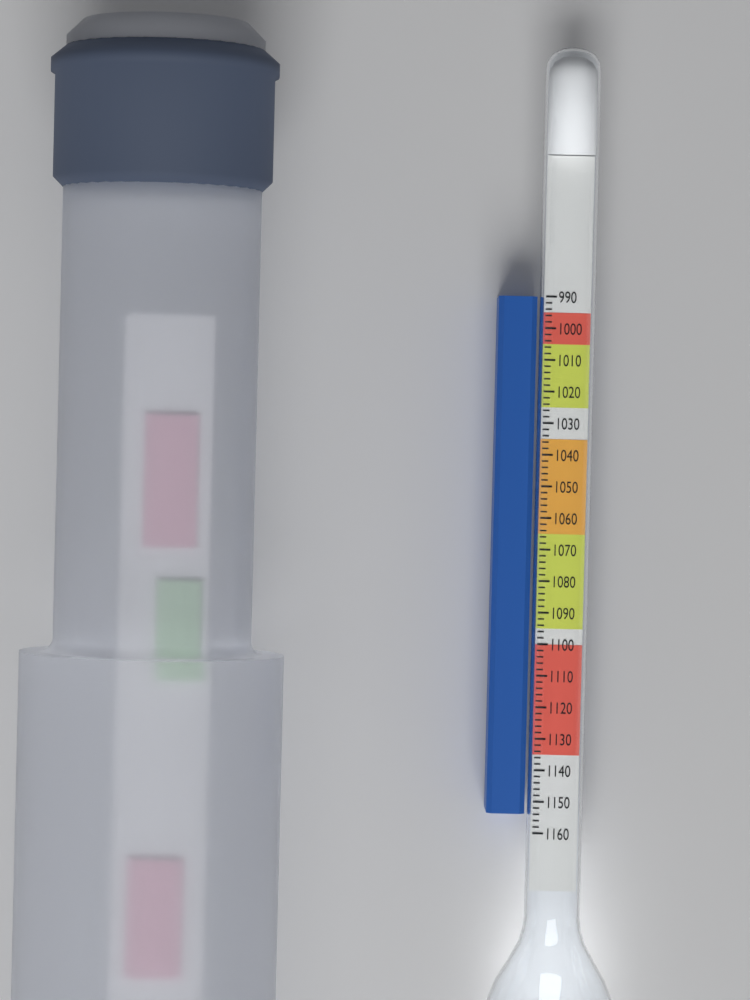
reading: 1154 (no unit)
